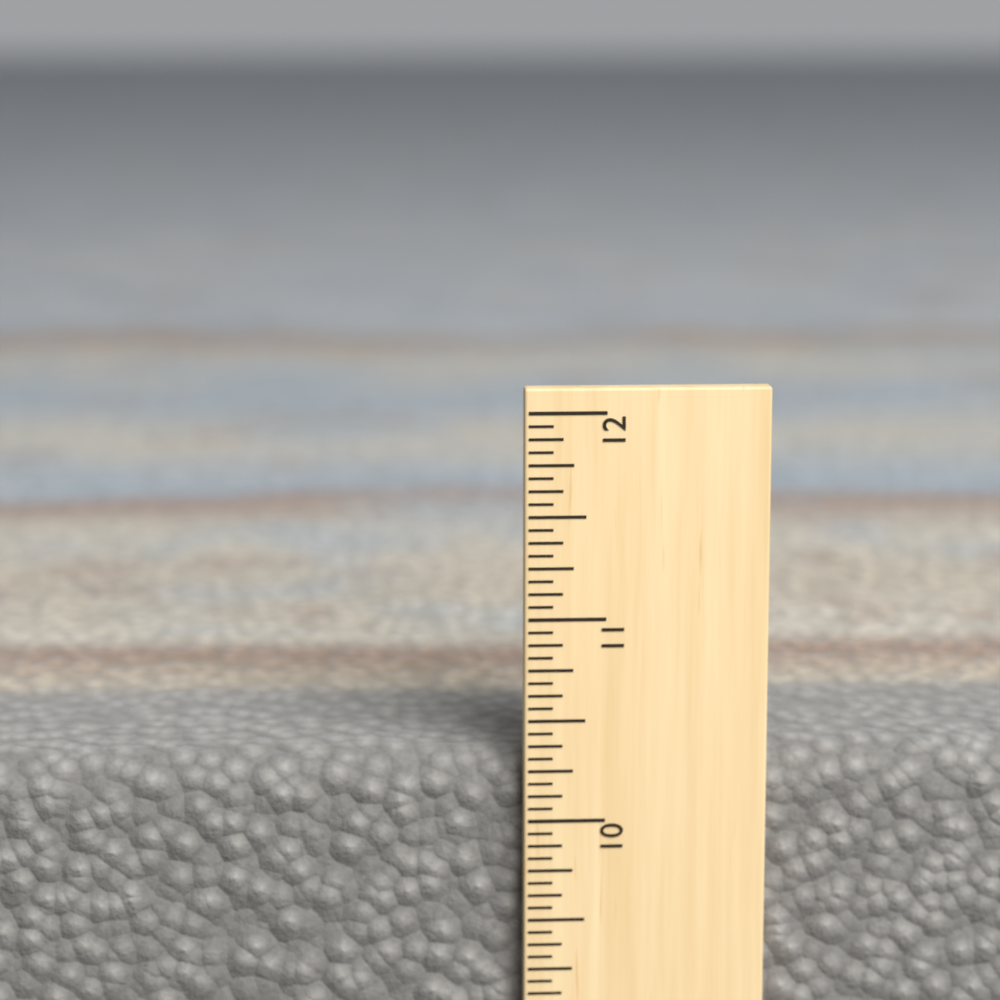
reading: 10.3125 in
